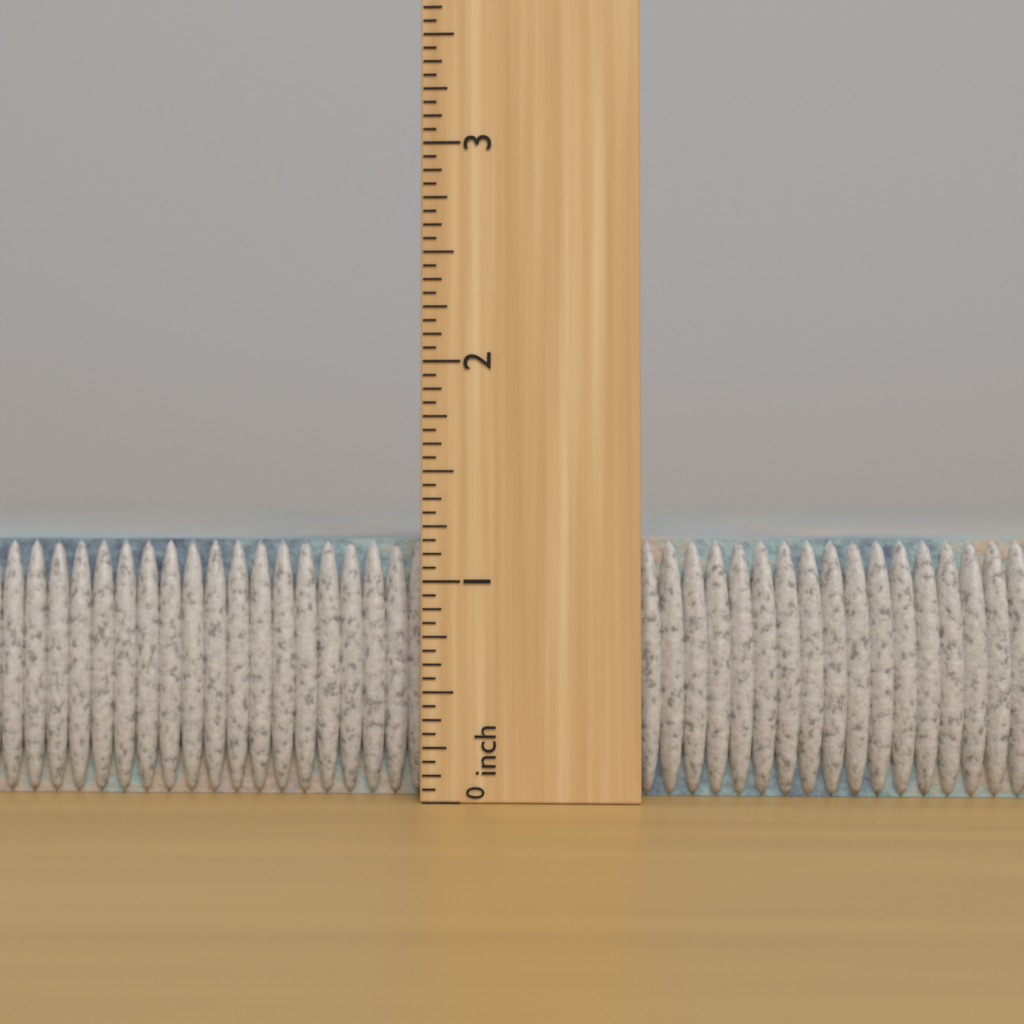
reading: 1.1875 inch
